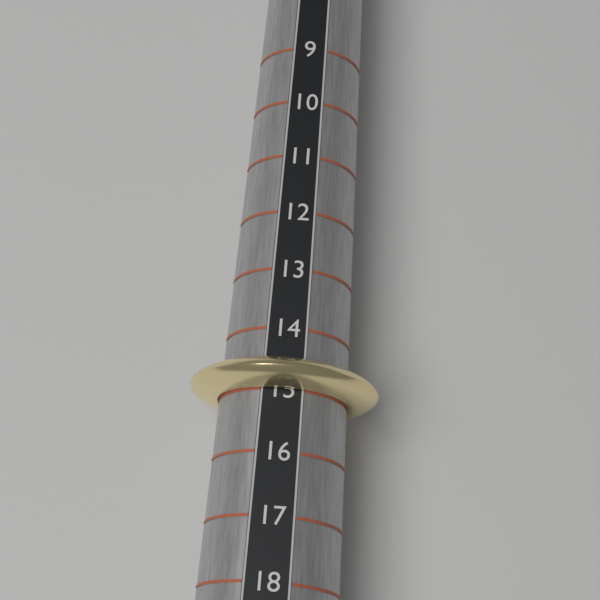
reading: 15 (no unit)
